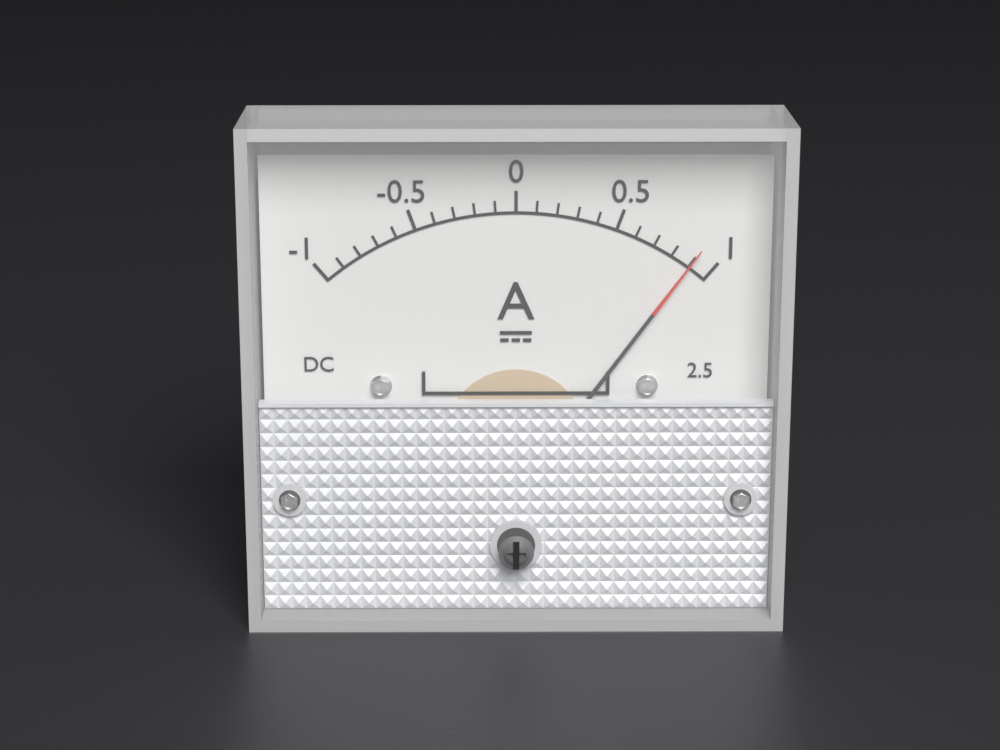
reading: 0.9 A
